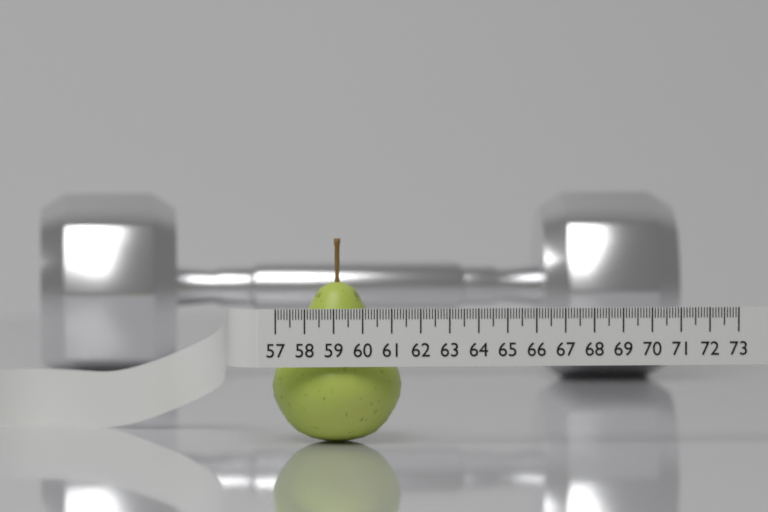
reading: 61.5 (no unit)
